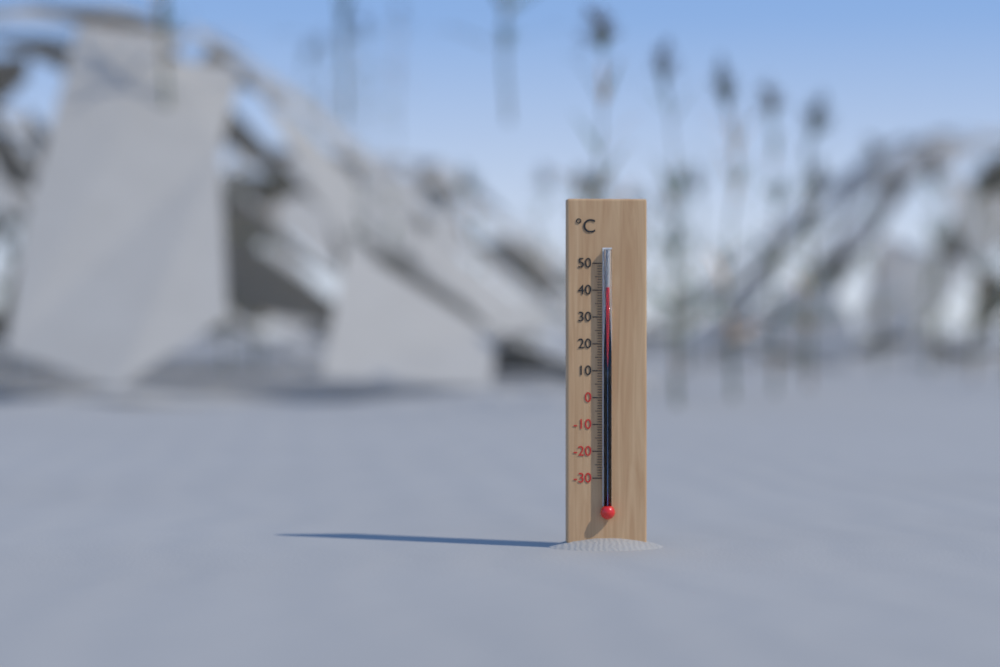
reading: 41 °C
